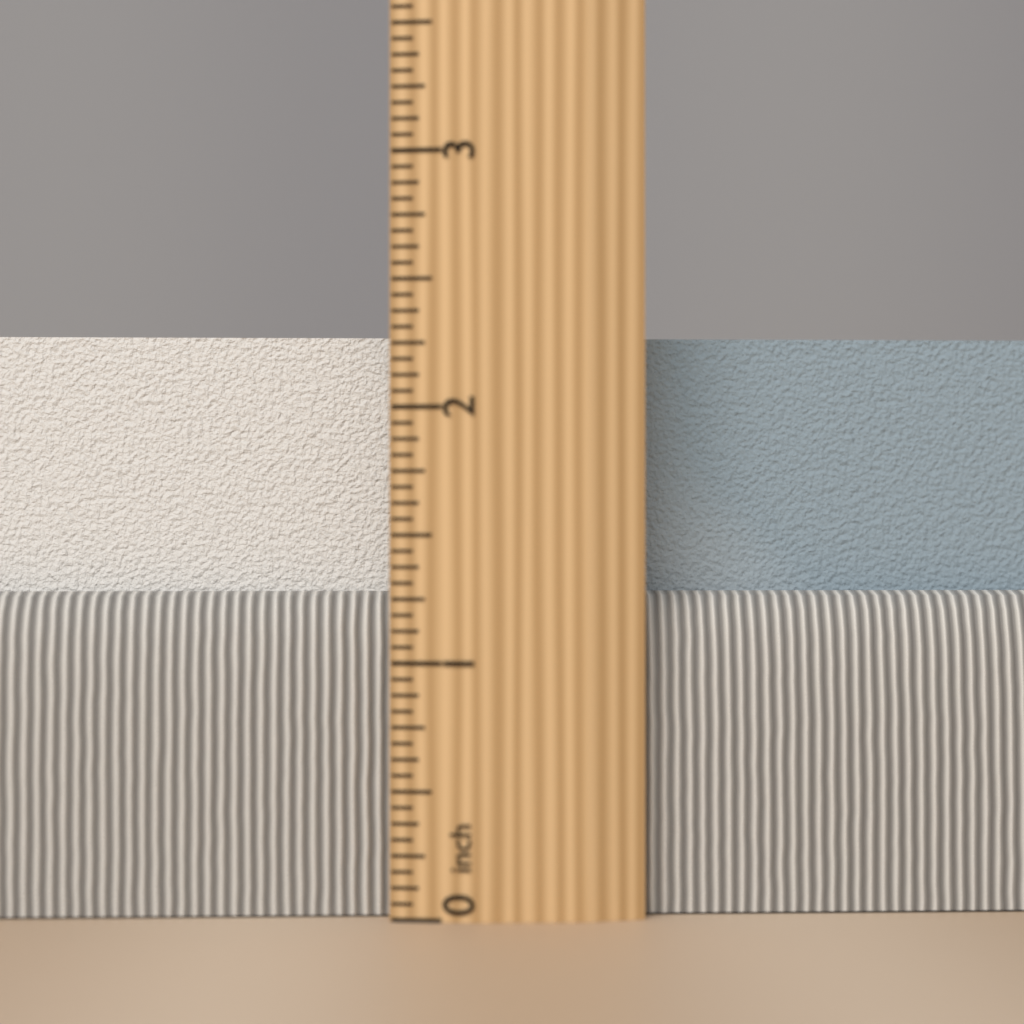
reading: 2.3125 inch
